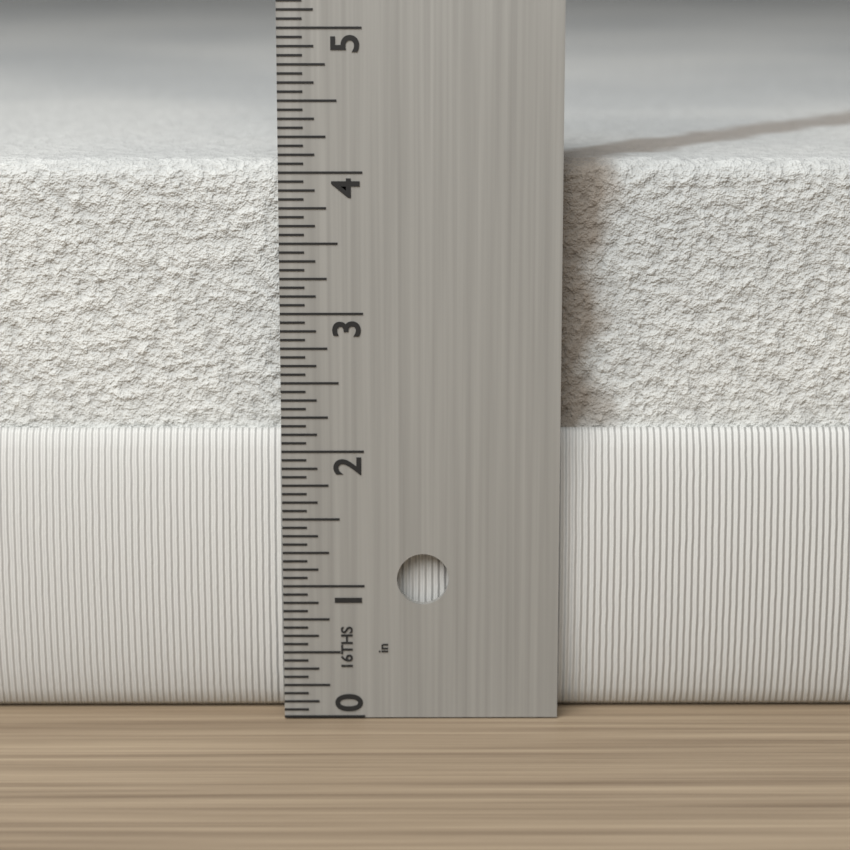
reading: 4.0625 in
